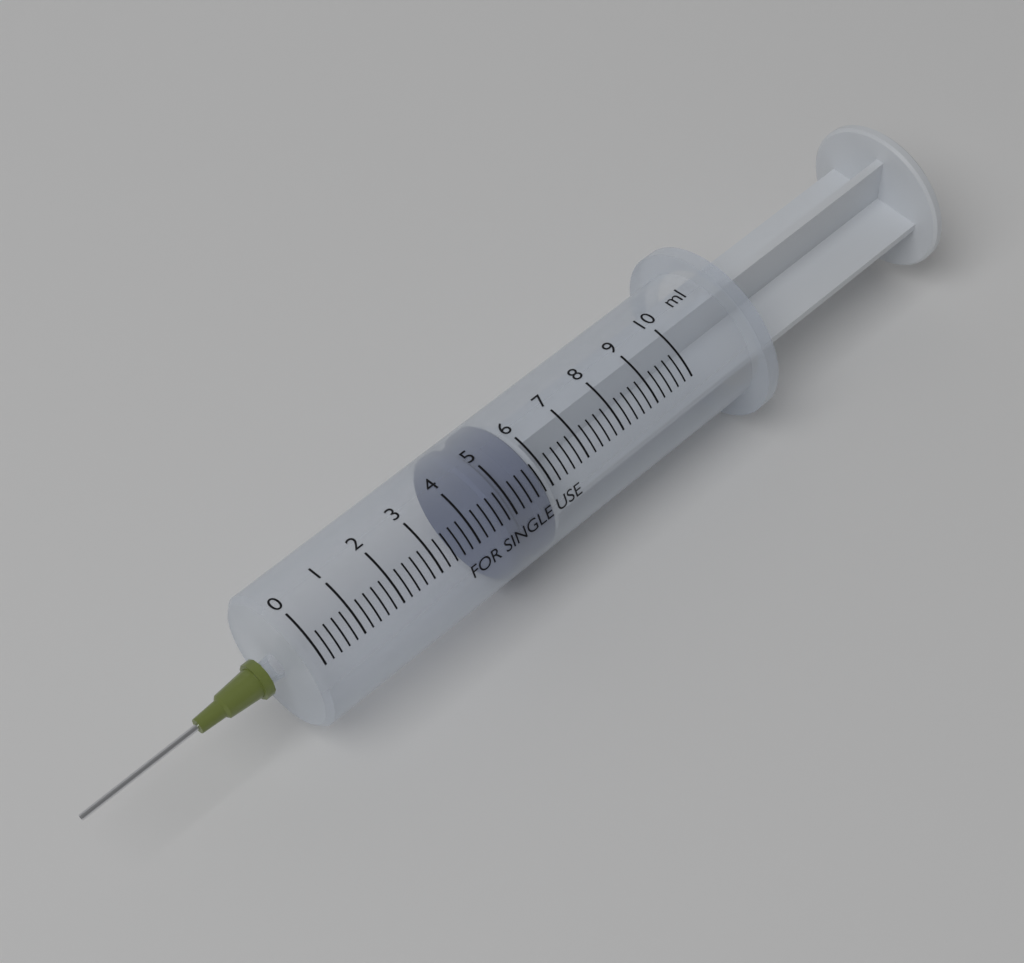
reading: 4.6 ml
